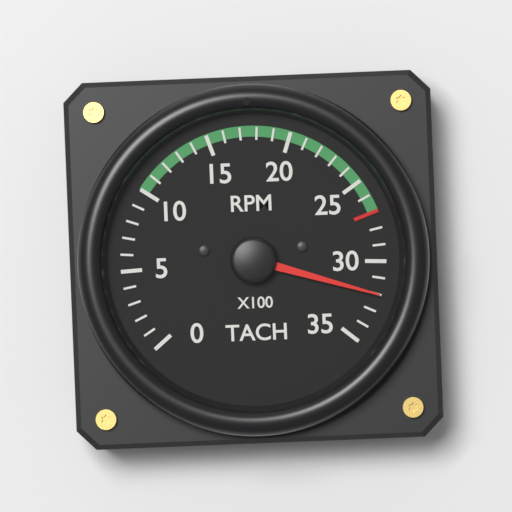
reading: 3200 RPM
